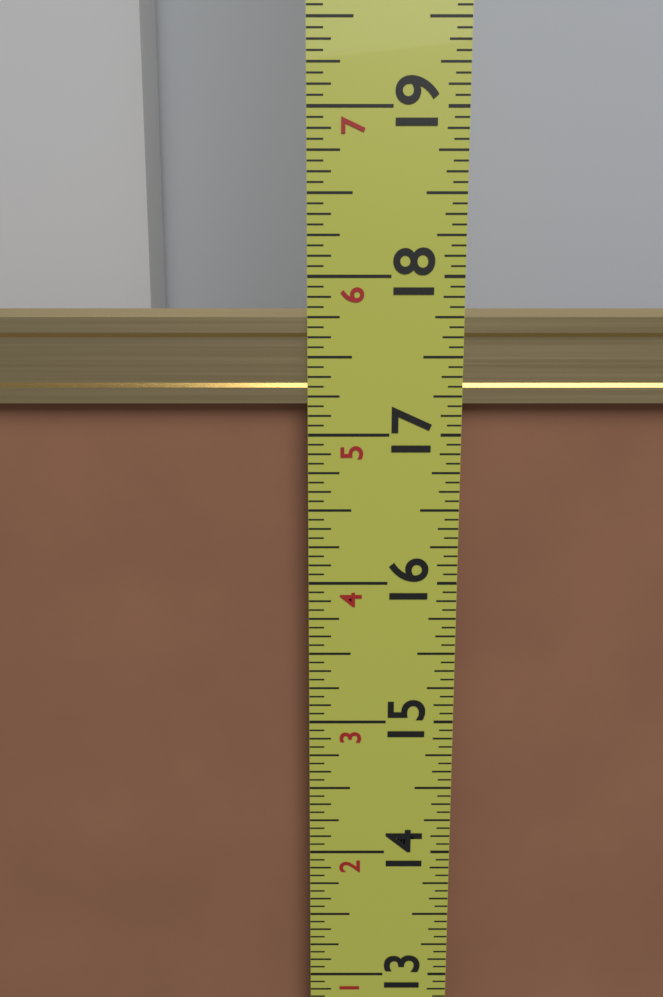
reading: 17.8125 in
